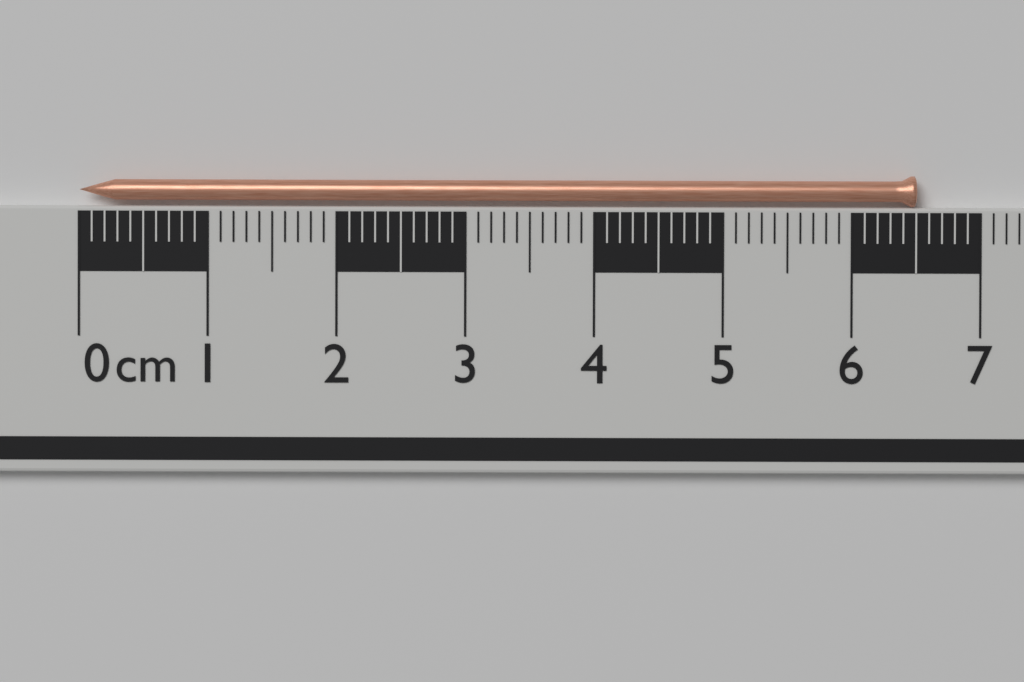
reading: 6.5 cm
